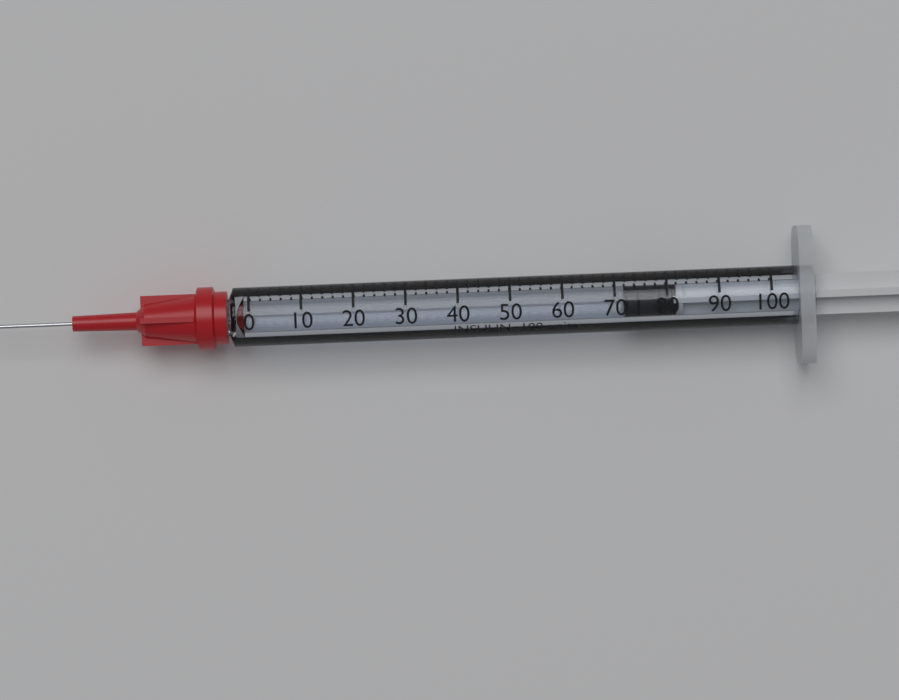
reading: 72 units
